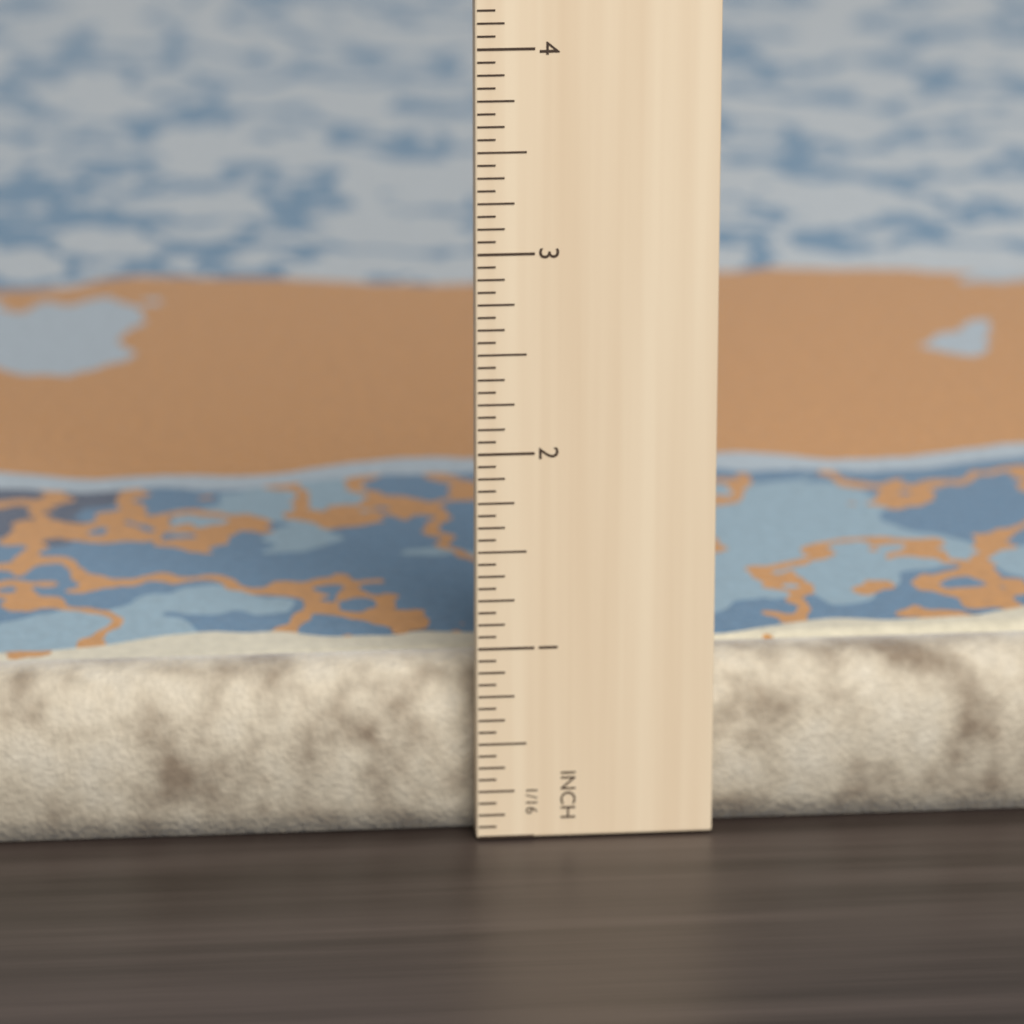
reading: 0.8125 in
